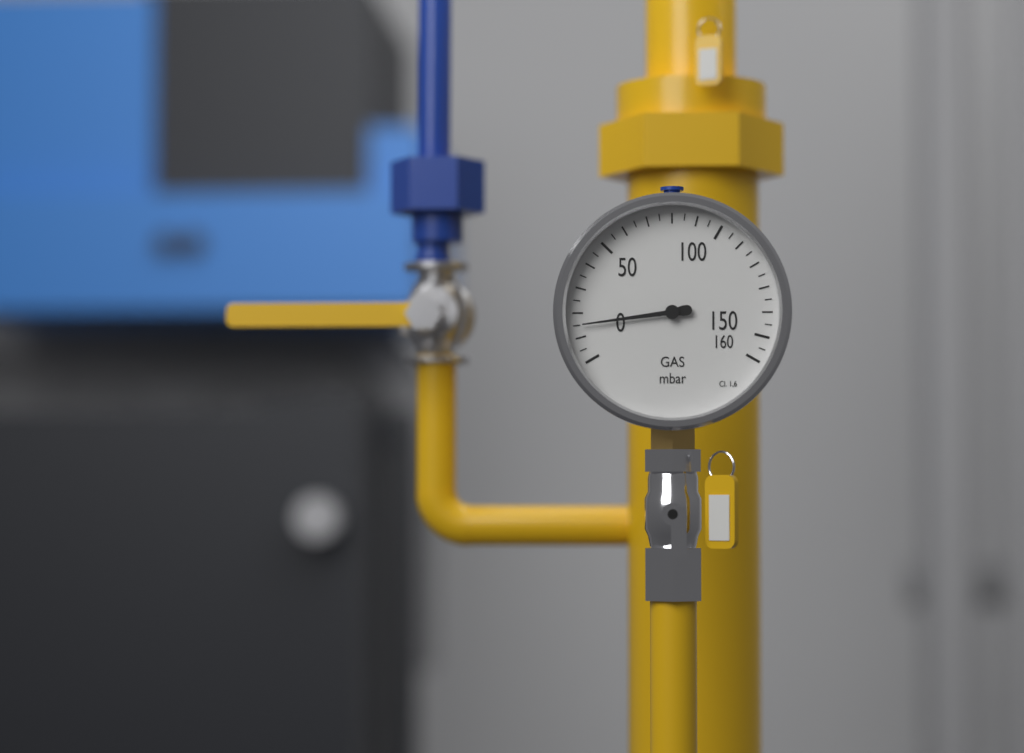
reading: 15 mbar
